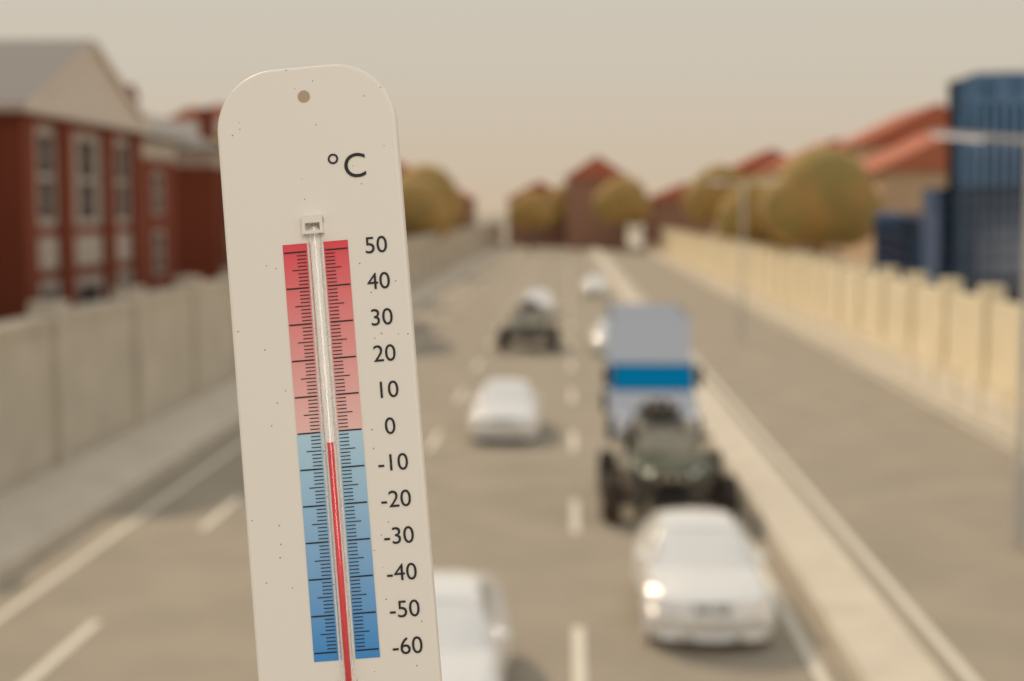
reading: -3 °C
